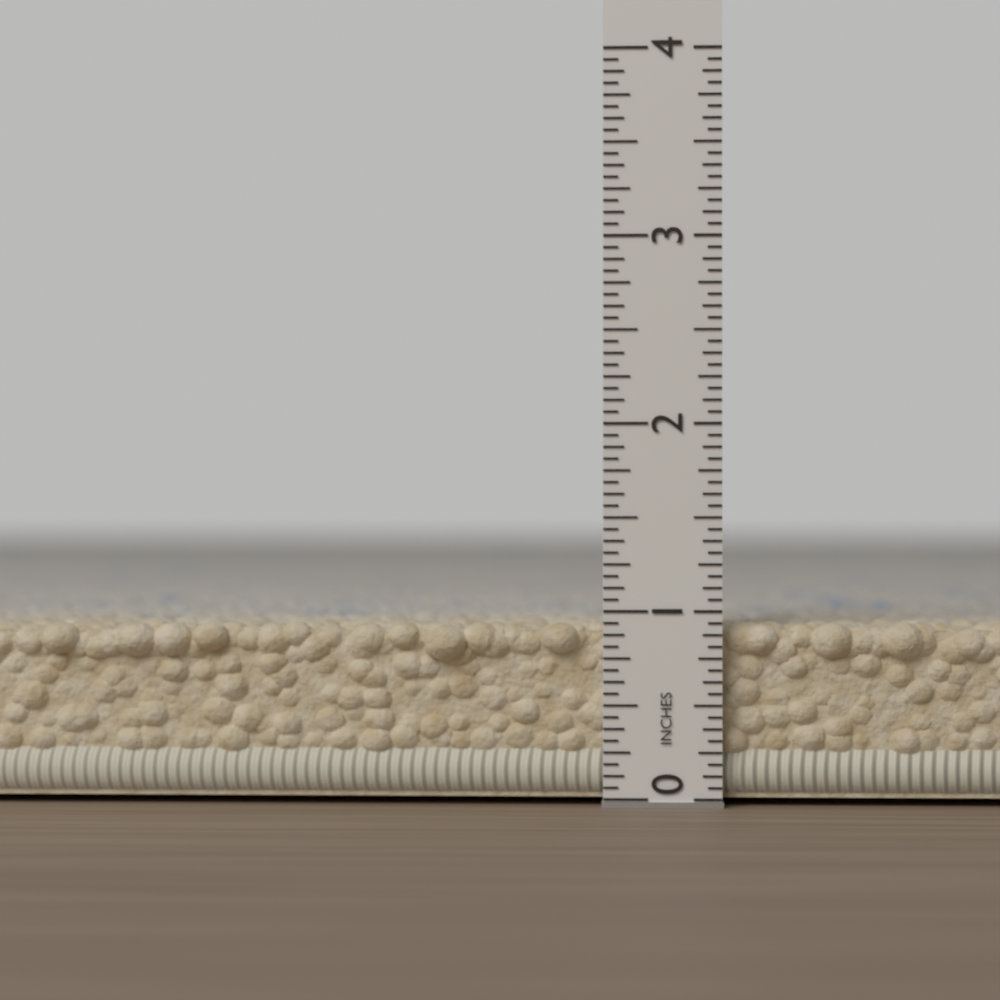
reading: 0.9375 in
